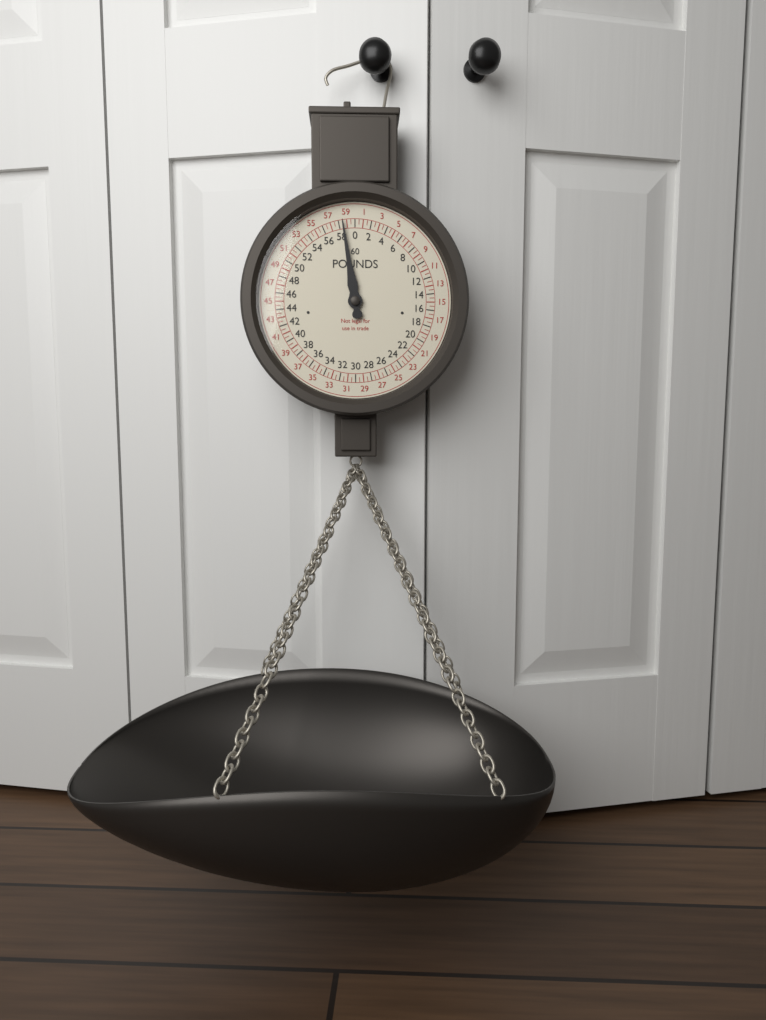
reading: 58.5 lb
